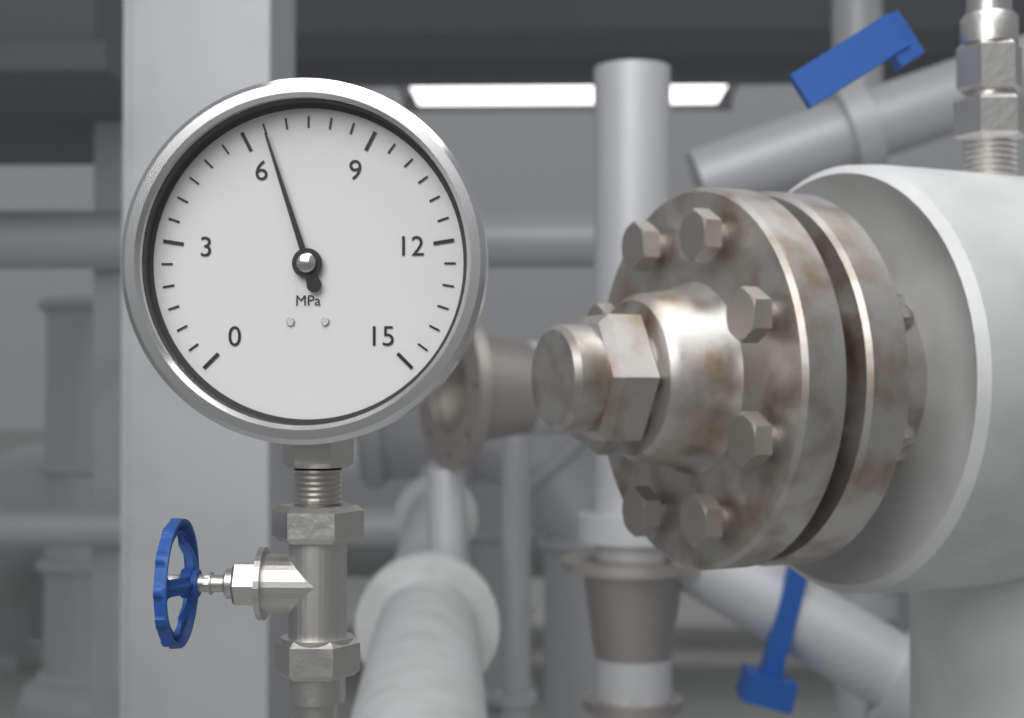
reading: 6.5 MPa
